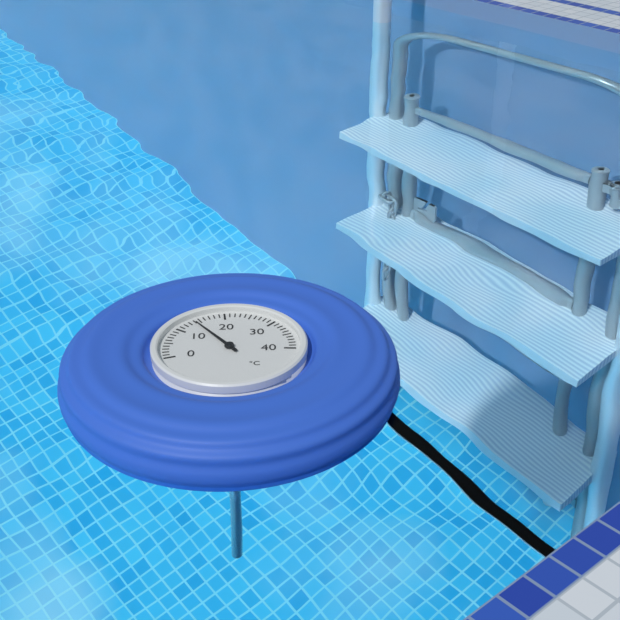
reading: 14 °C
